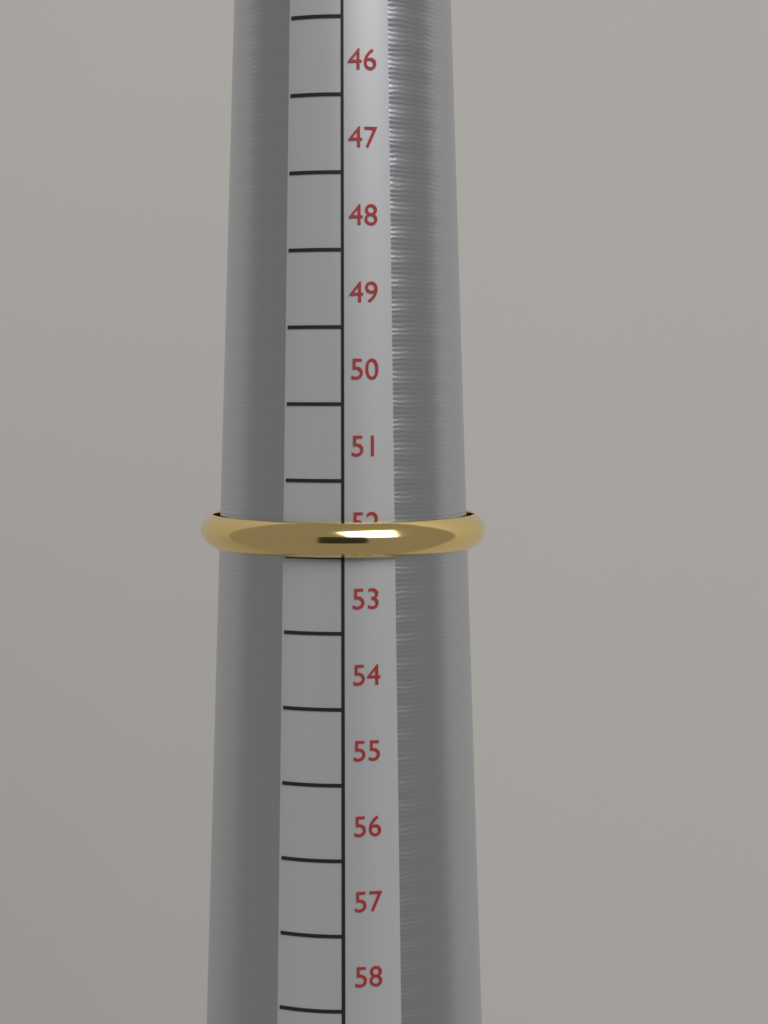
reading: 52 mm
